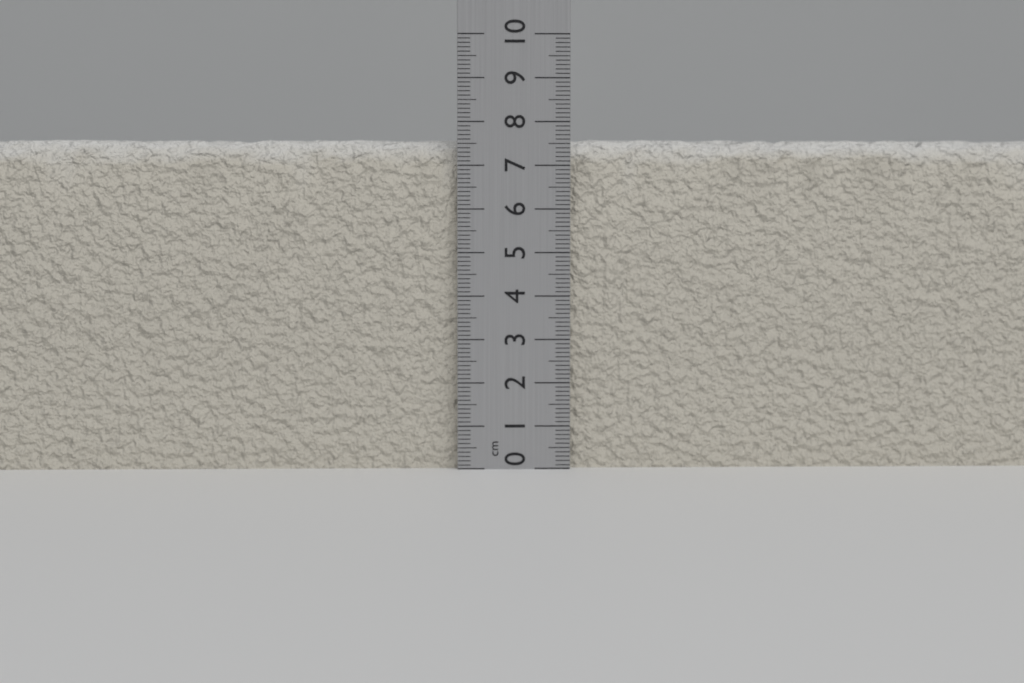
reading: 7.6 cm
